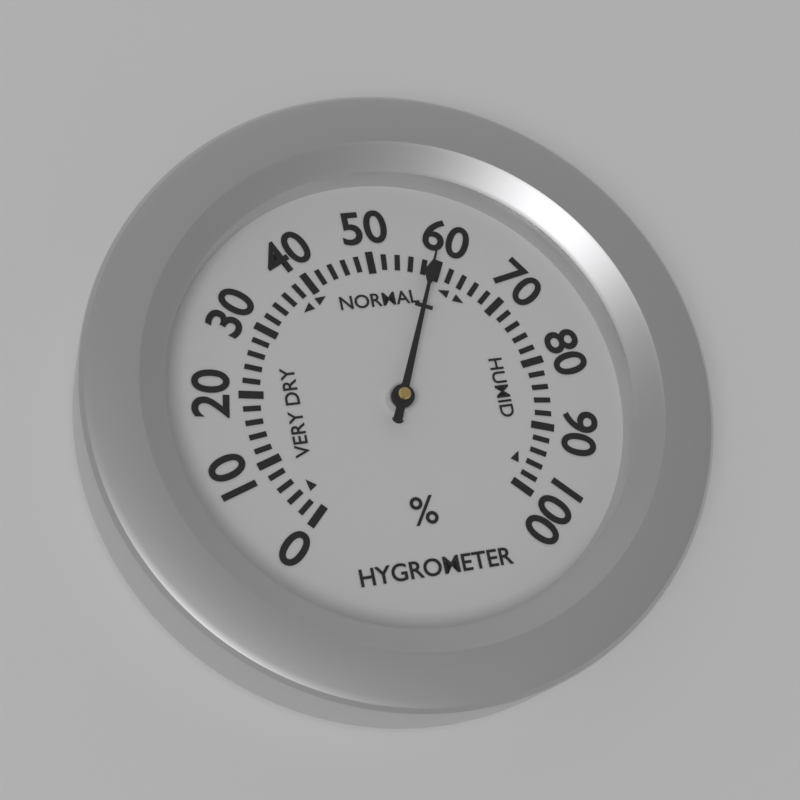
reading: 59 %
